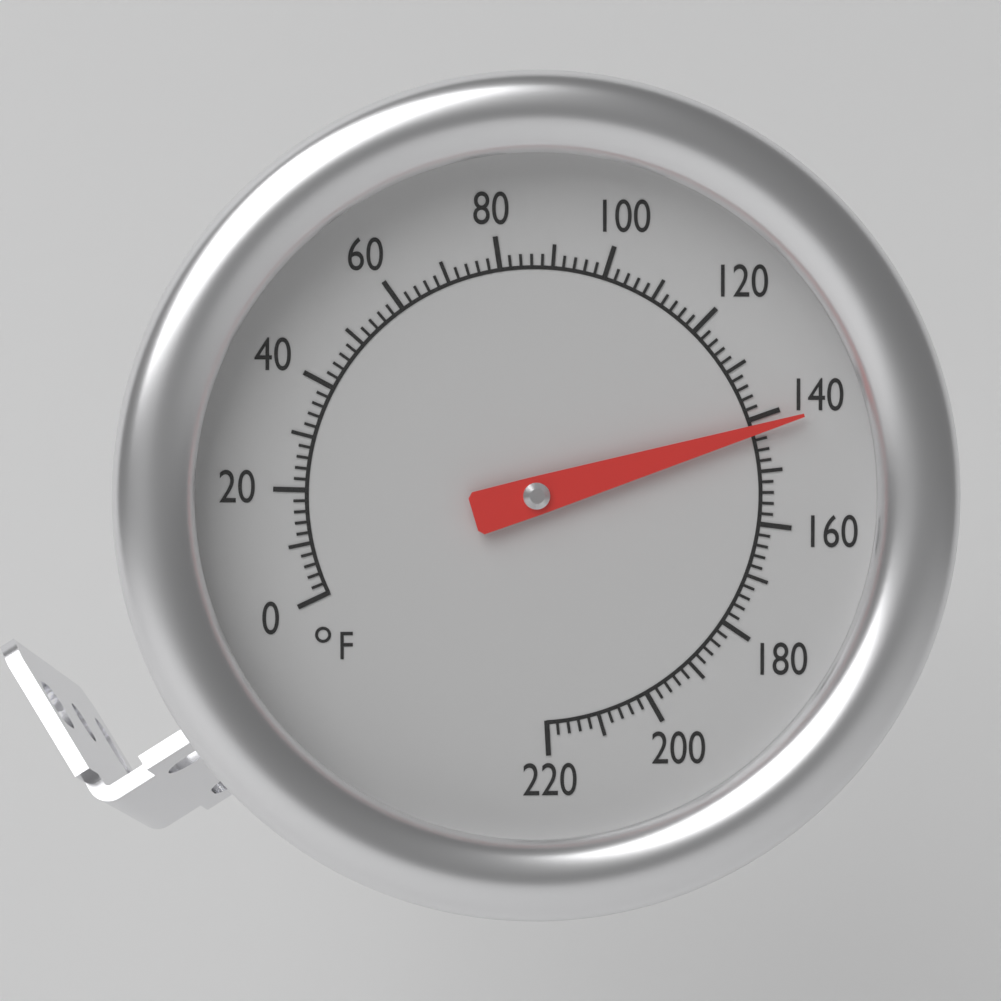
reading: 142 °F
